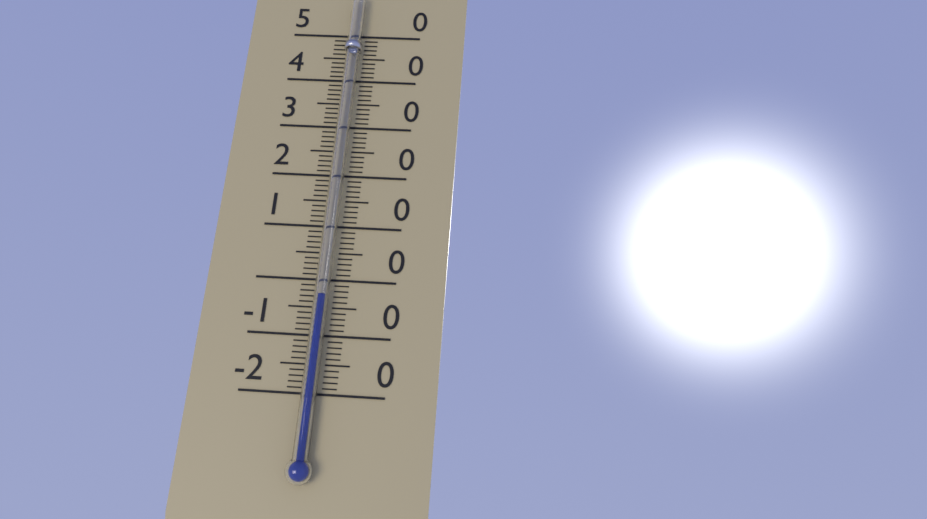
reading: -3 °C
